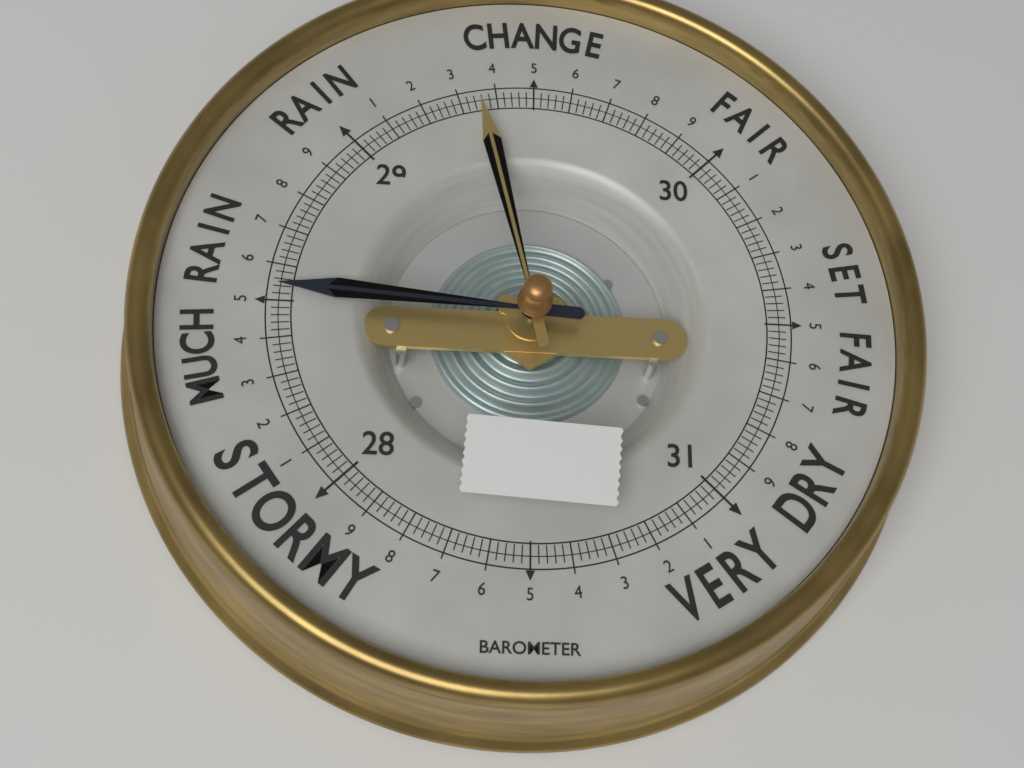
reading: 28.54 (no unit)
